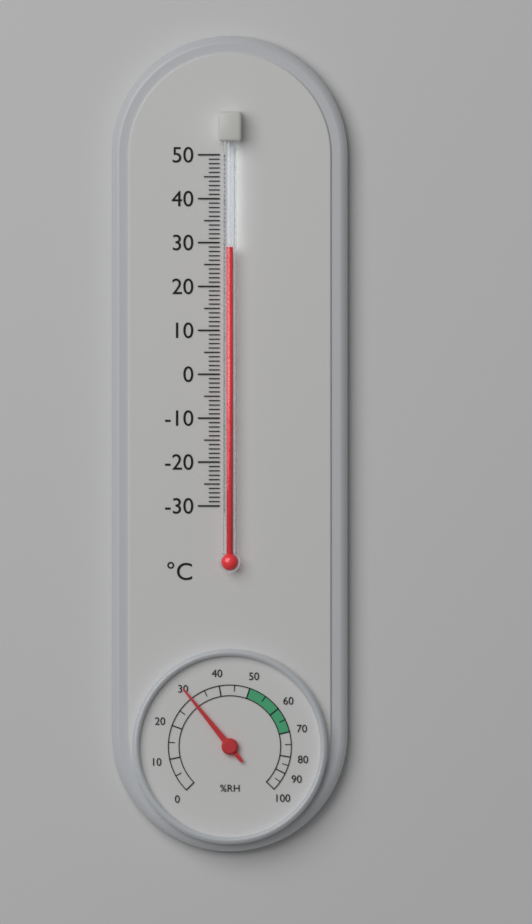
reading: 29 °C
